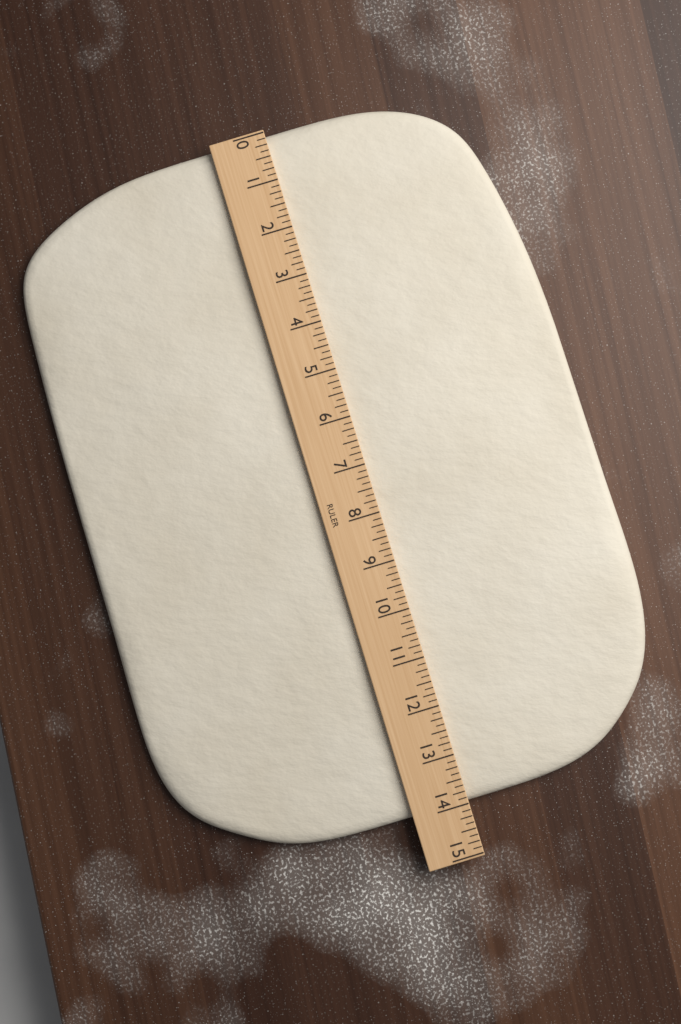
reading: 14.000 (no unit)
